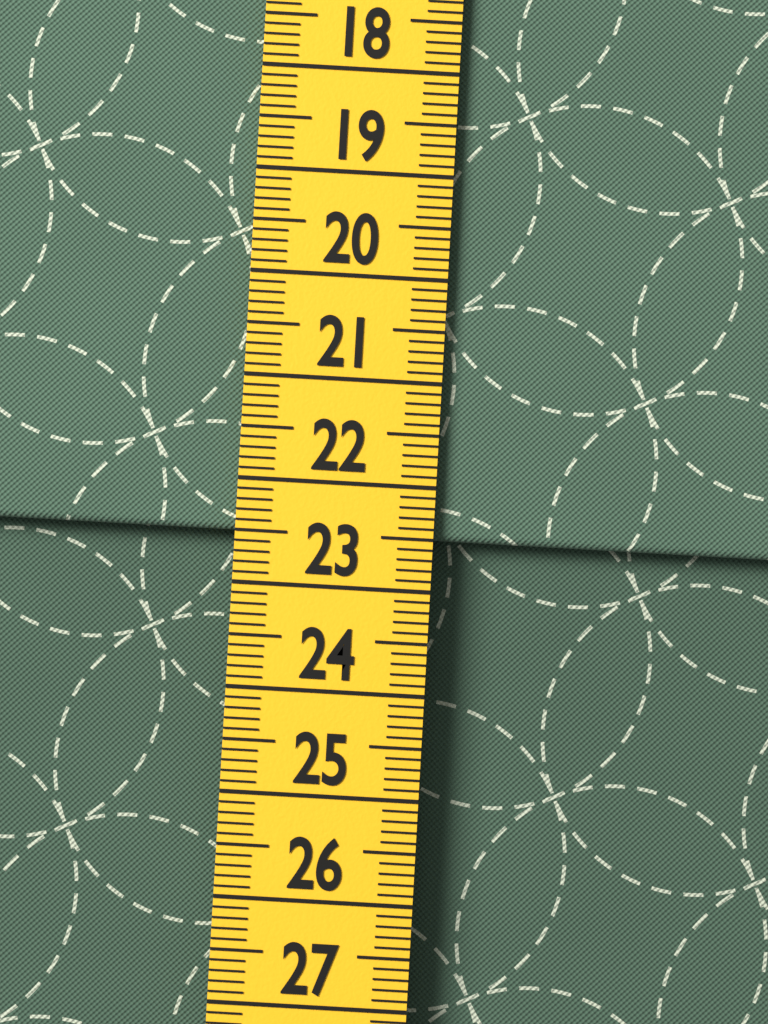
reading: 22.5 cm
